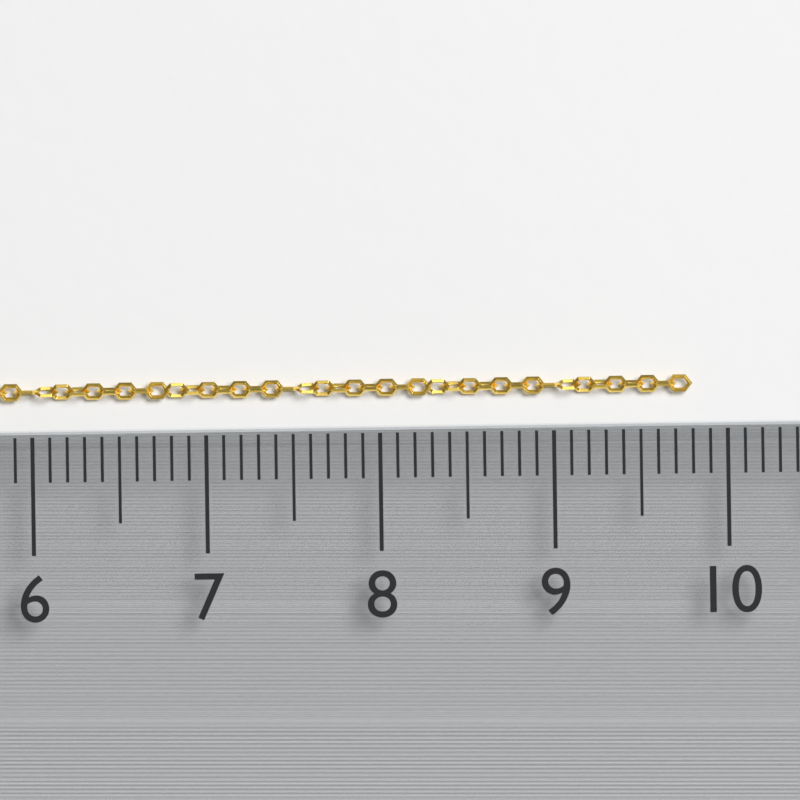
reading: 9.8 (no unit)
